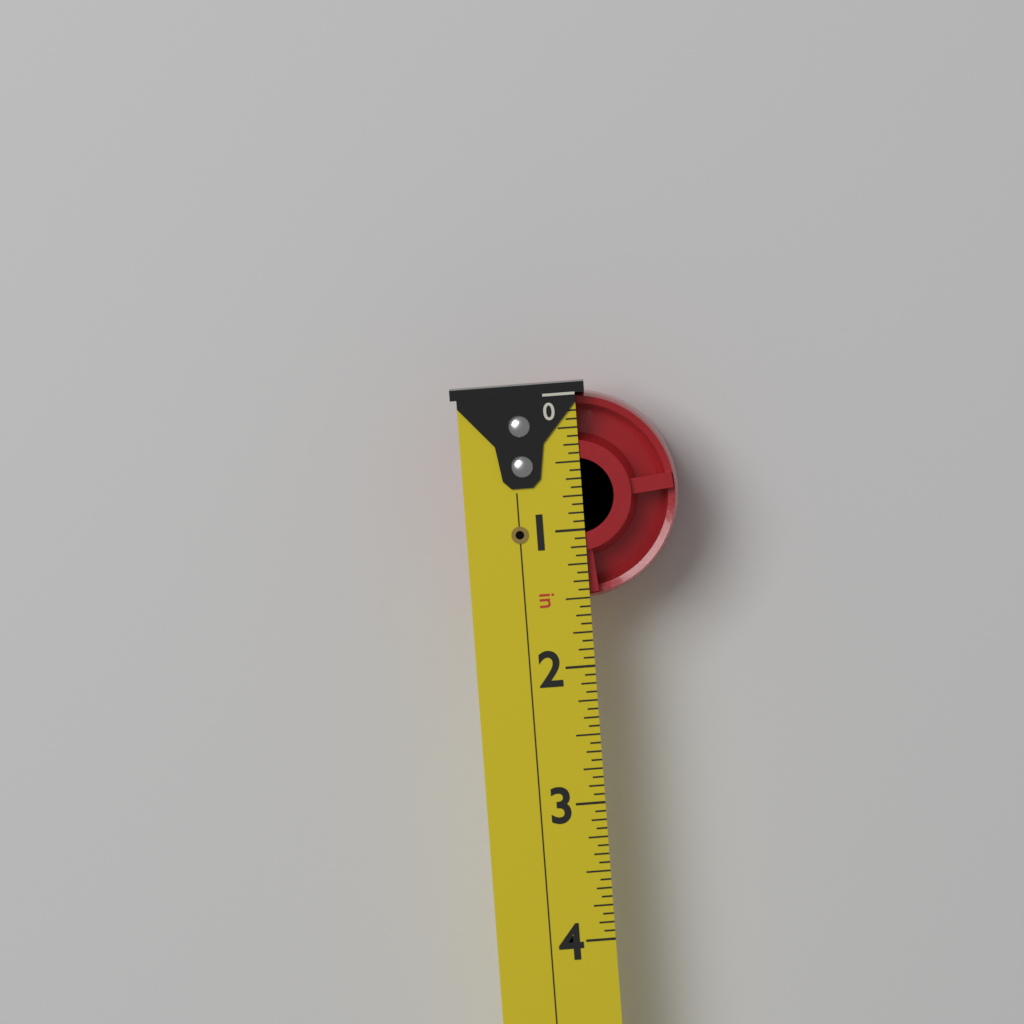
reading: 1.5000 in
